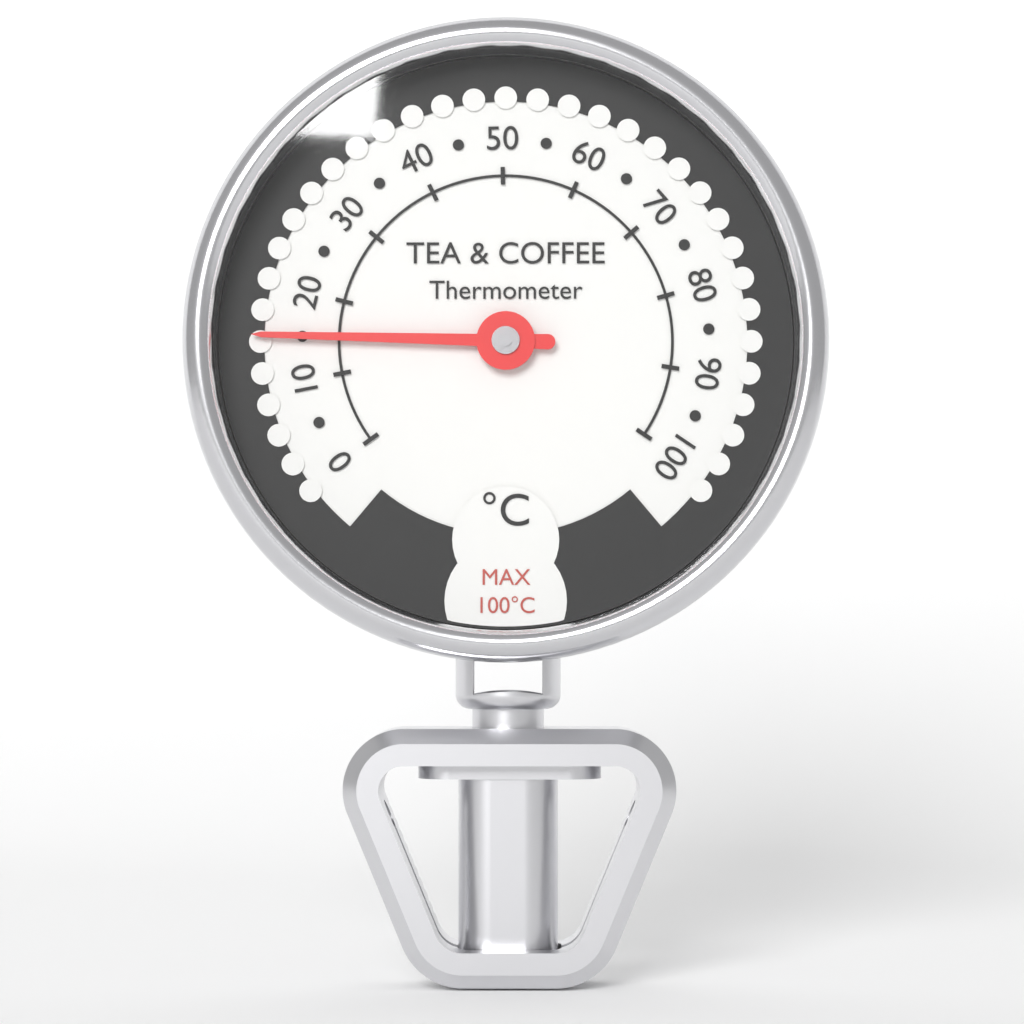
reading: 15 °C
